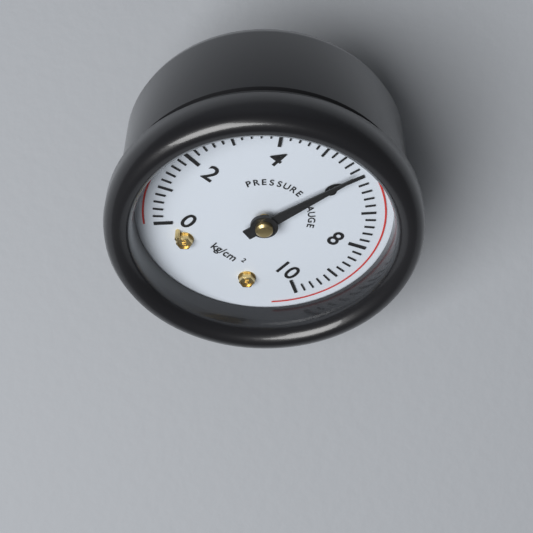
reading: 5.8 kg/cm²
